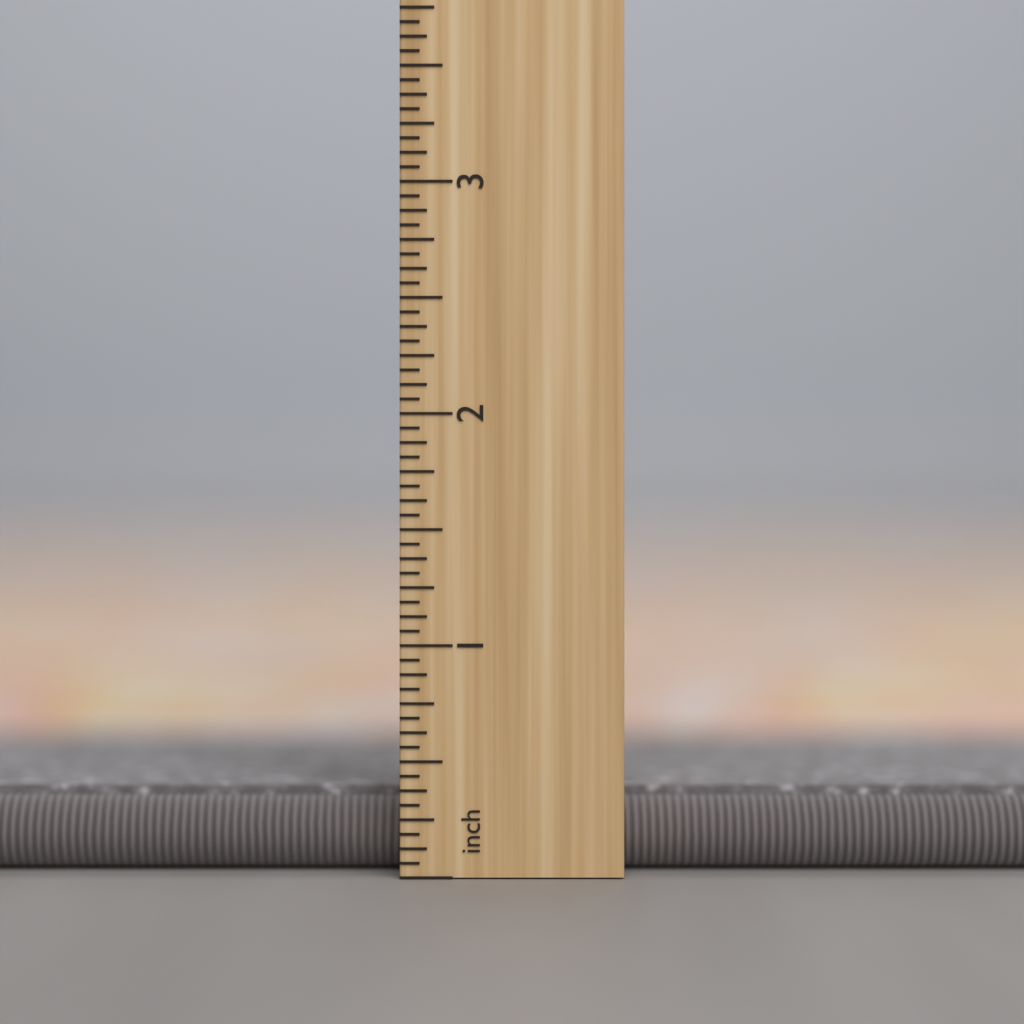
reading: 0.3750 inch
